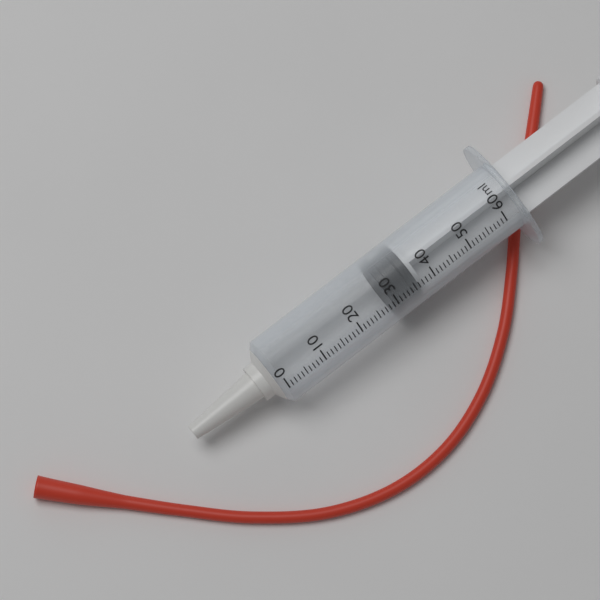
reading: 29 ml
